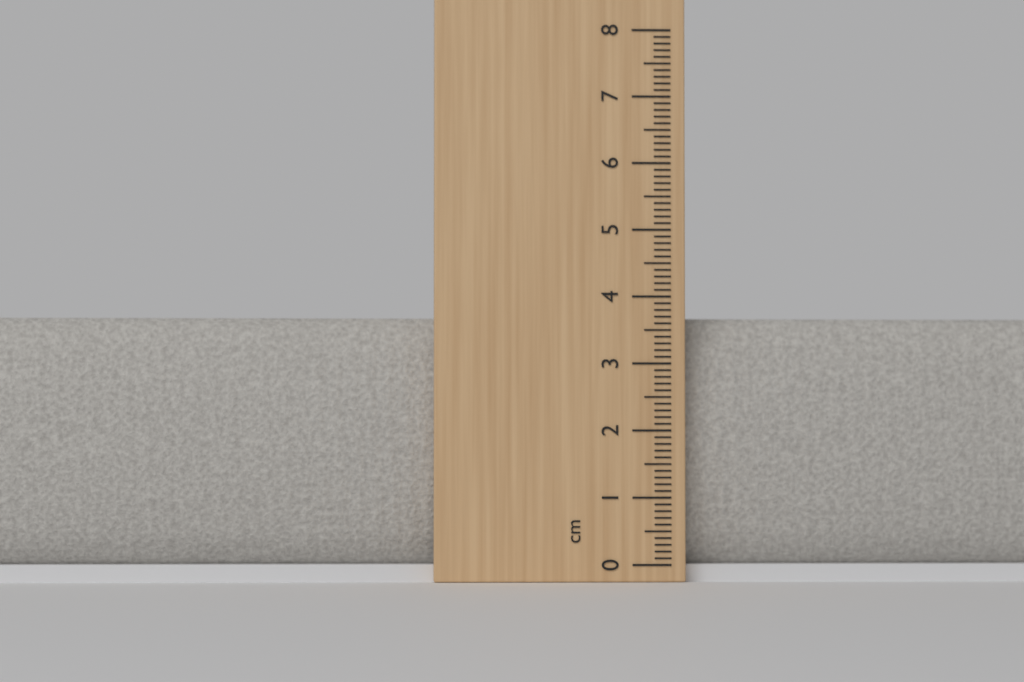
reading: 3.7 cm
